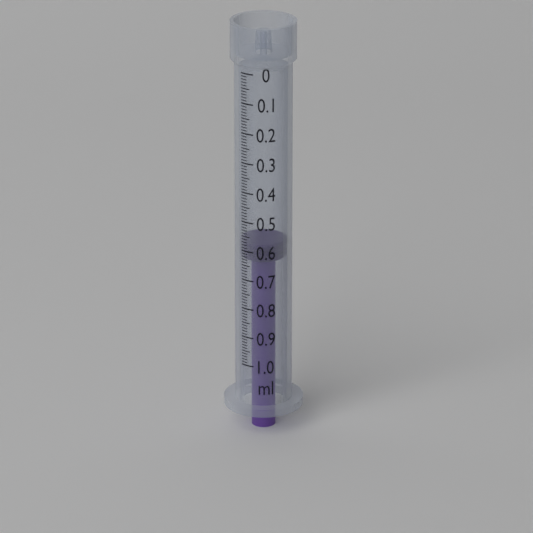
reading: 0.58 ml
